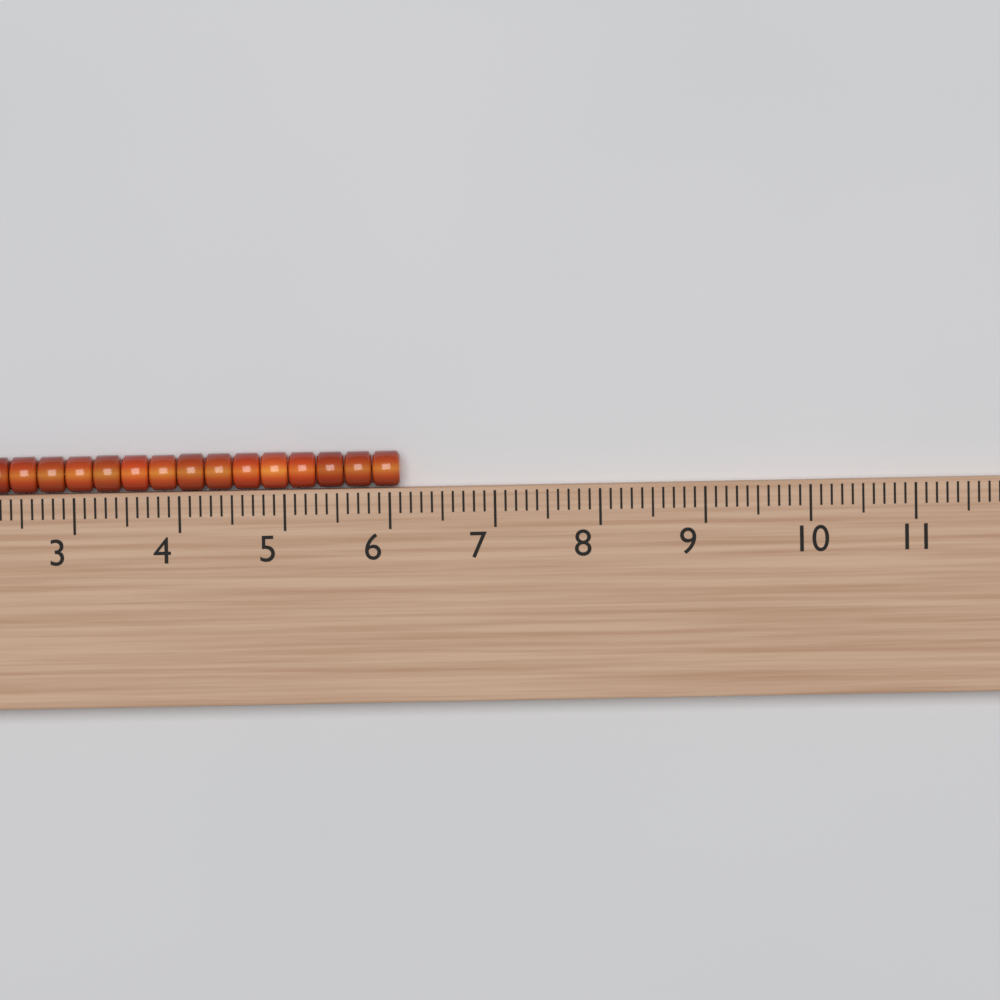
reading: 6.1 (no unit)
